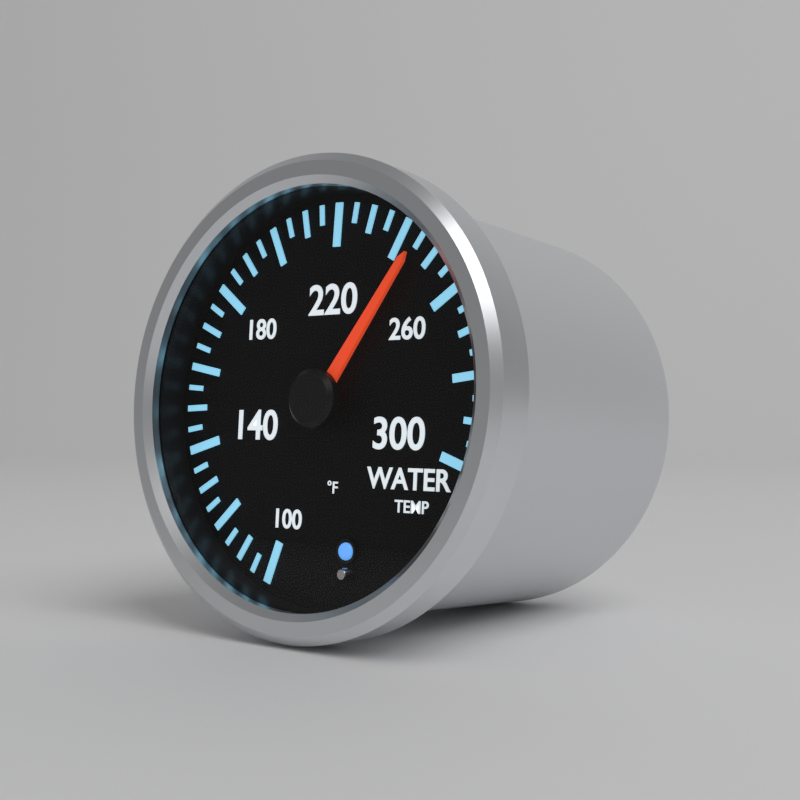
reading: 245 °F
